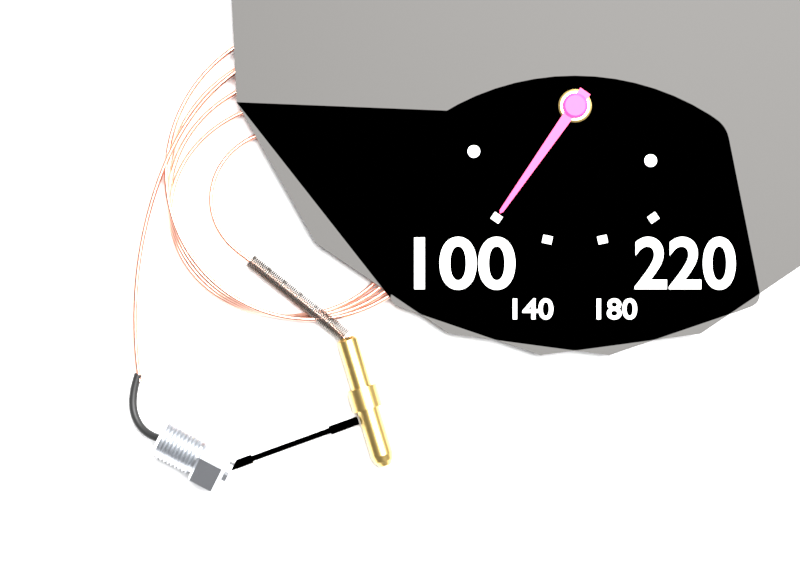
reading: 100 (no unit)
